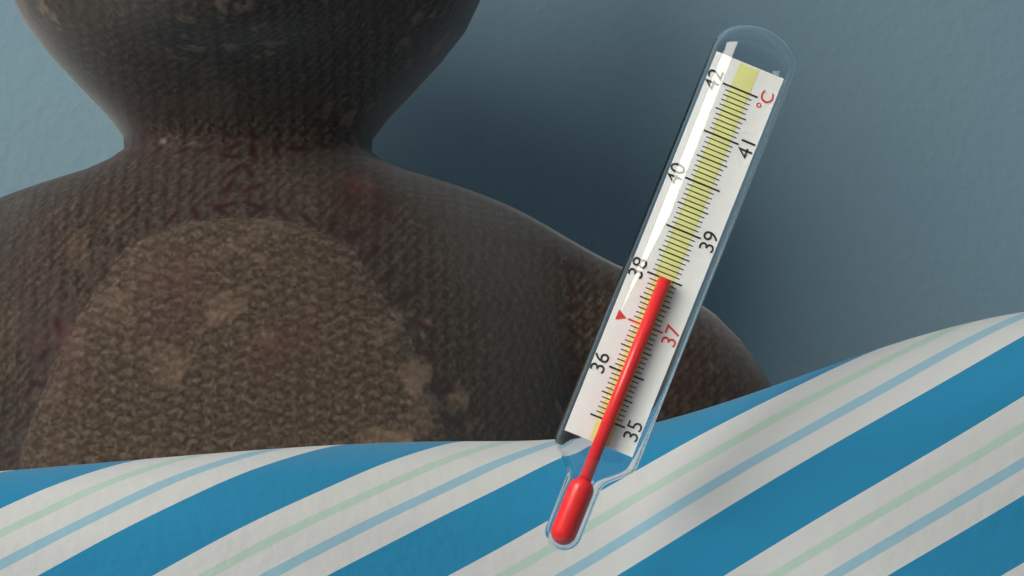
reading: 38.0 °C
